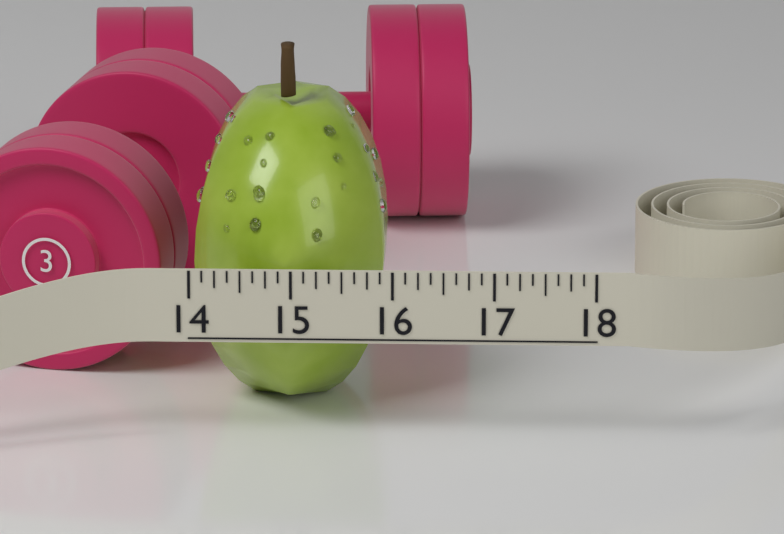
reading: 15.875 (no unit)
